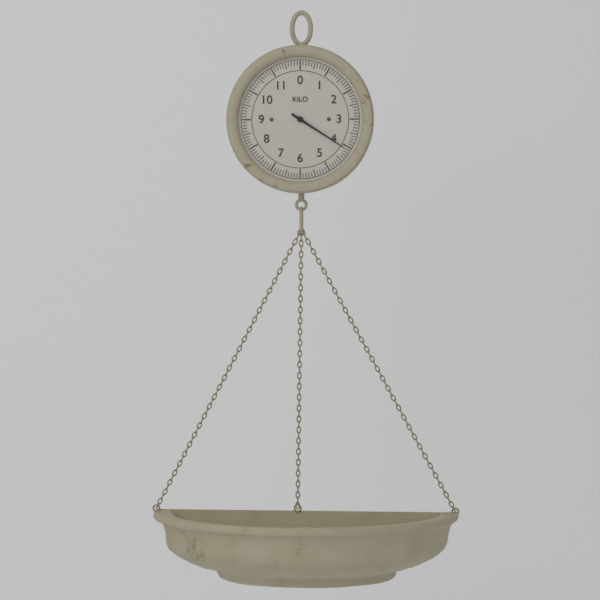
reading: 4.1 kg
